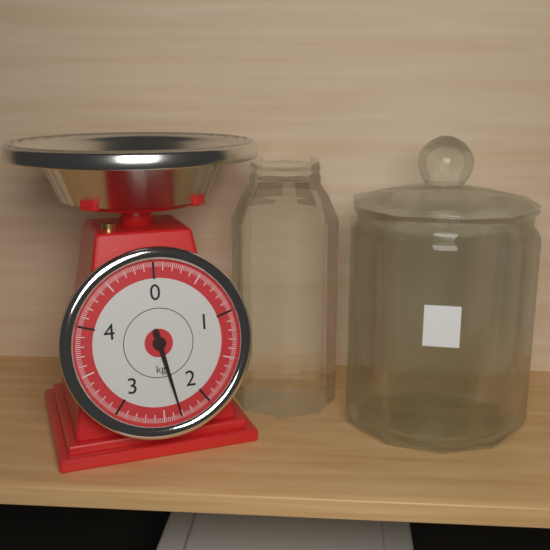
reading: 2.32 kg
